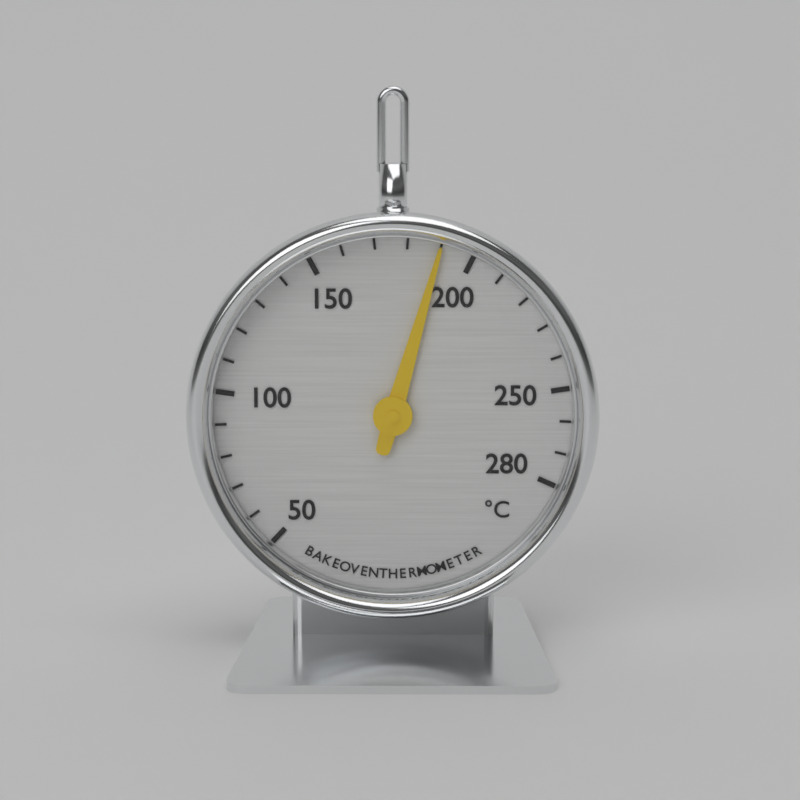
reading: 190 °C
